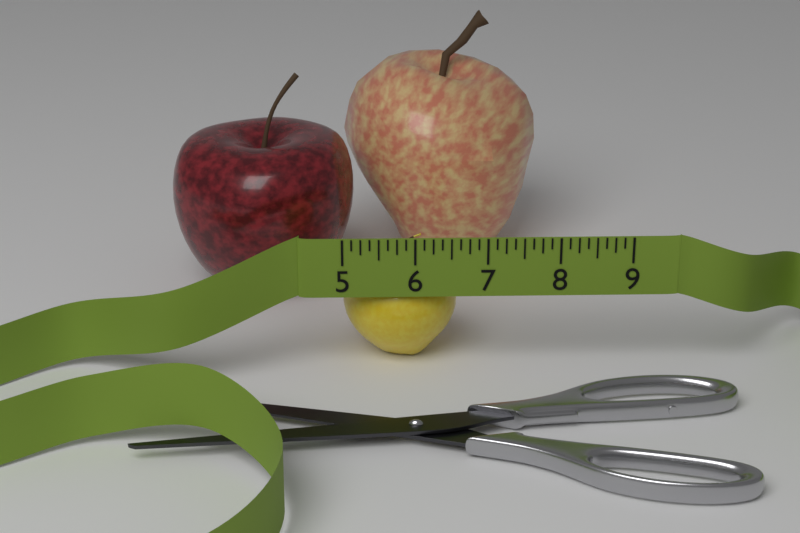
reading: 6.625 (no unit)
